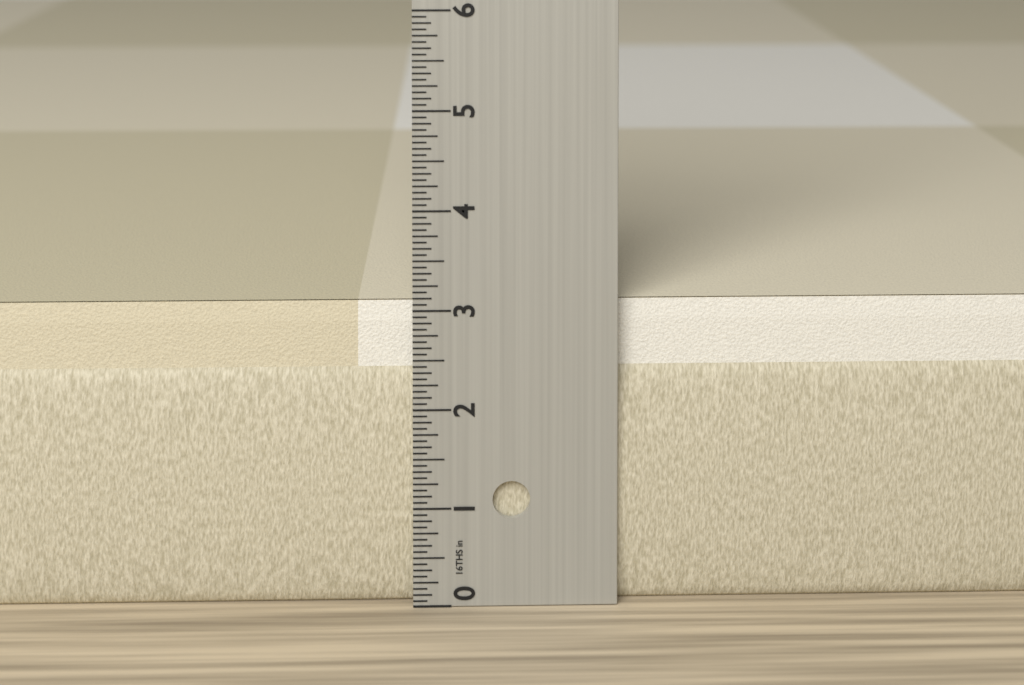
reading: 3.0625 in
